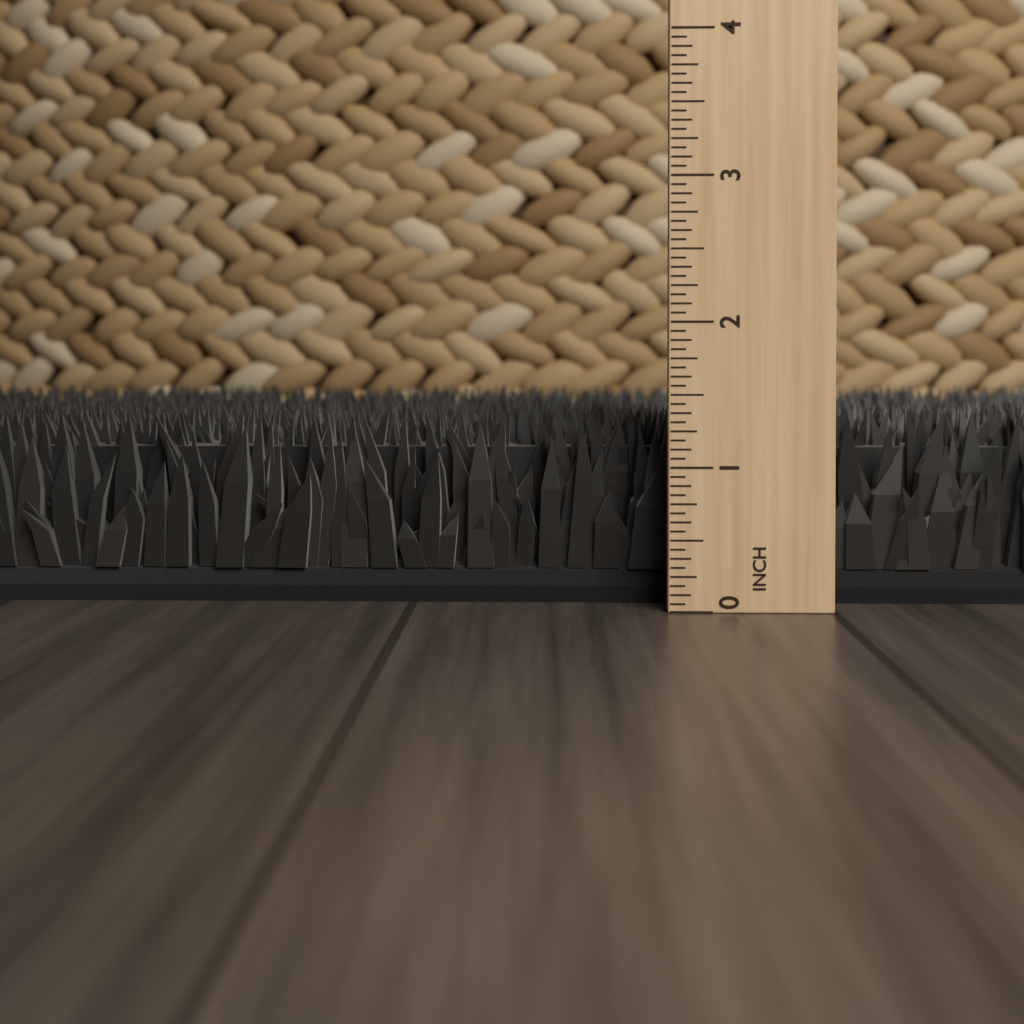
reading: 1.3750 in
